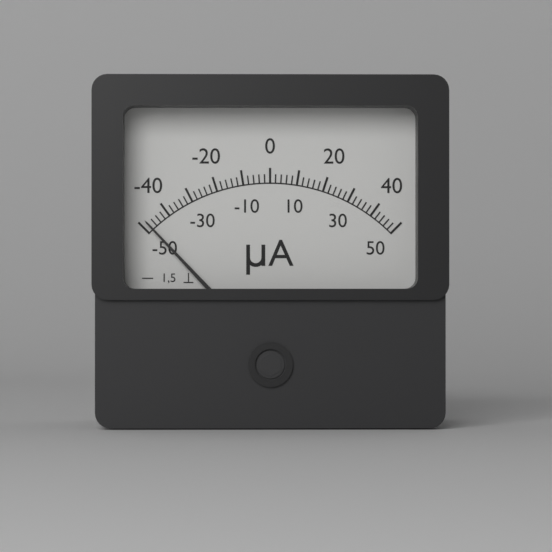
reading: -48 µA
